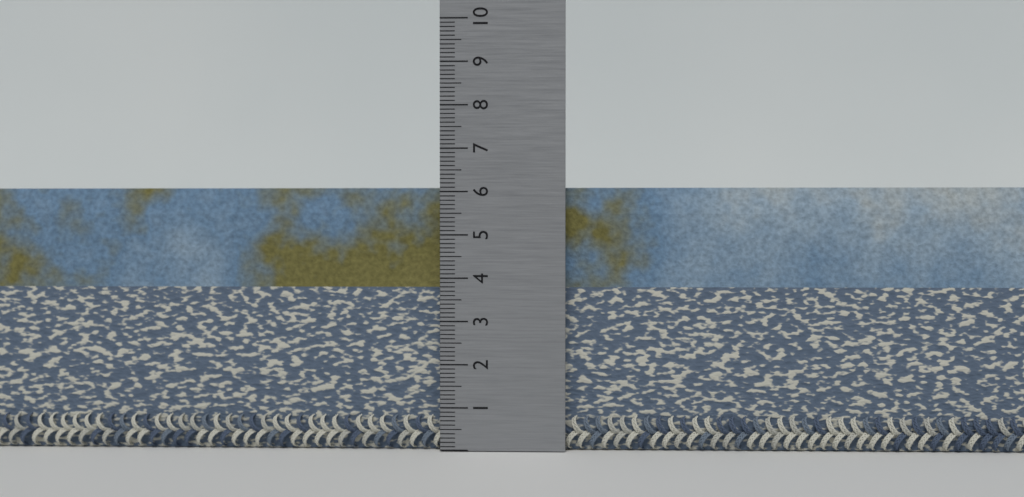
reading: 6.1 (no unit)
